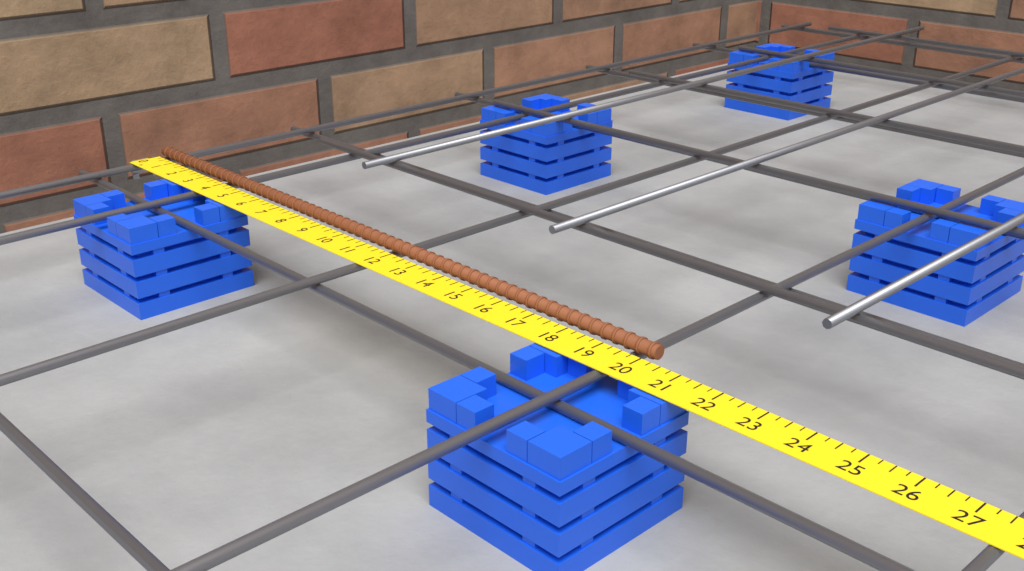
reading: 20.25 in
